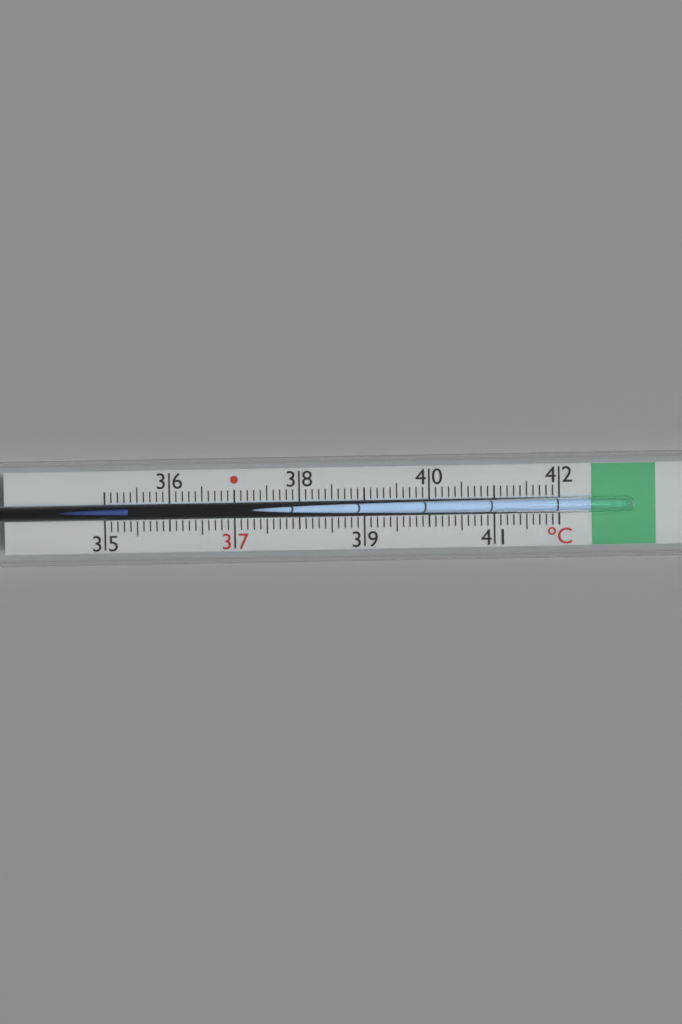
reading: 35.4 °C
